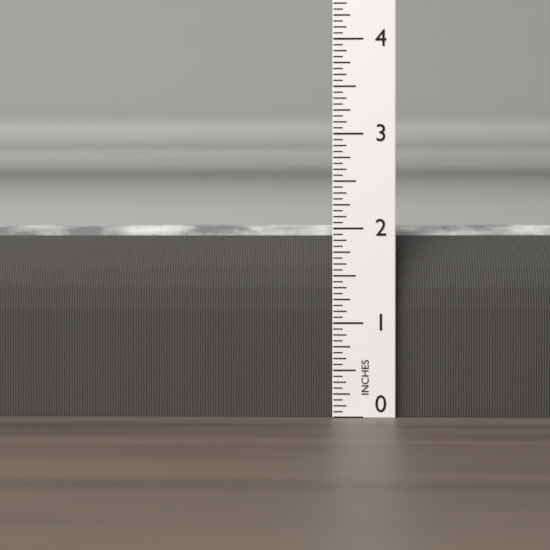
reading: 2.0625 in
